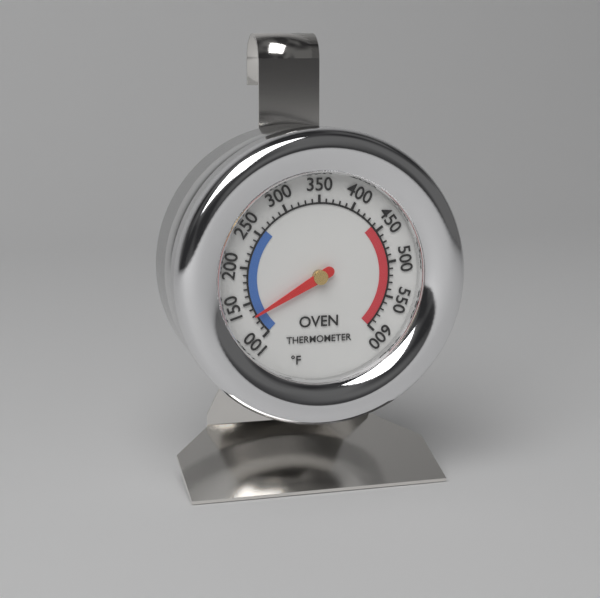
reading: 130 °F
